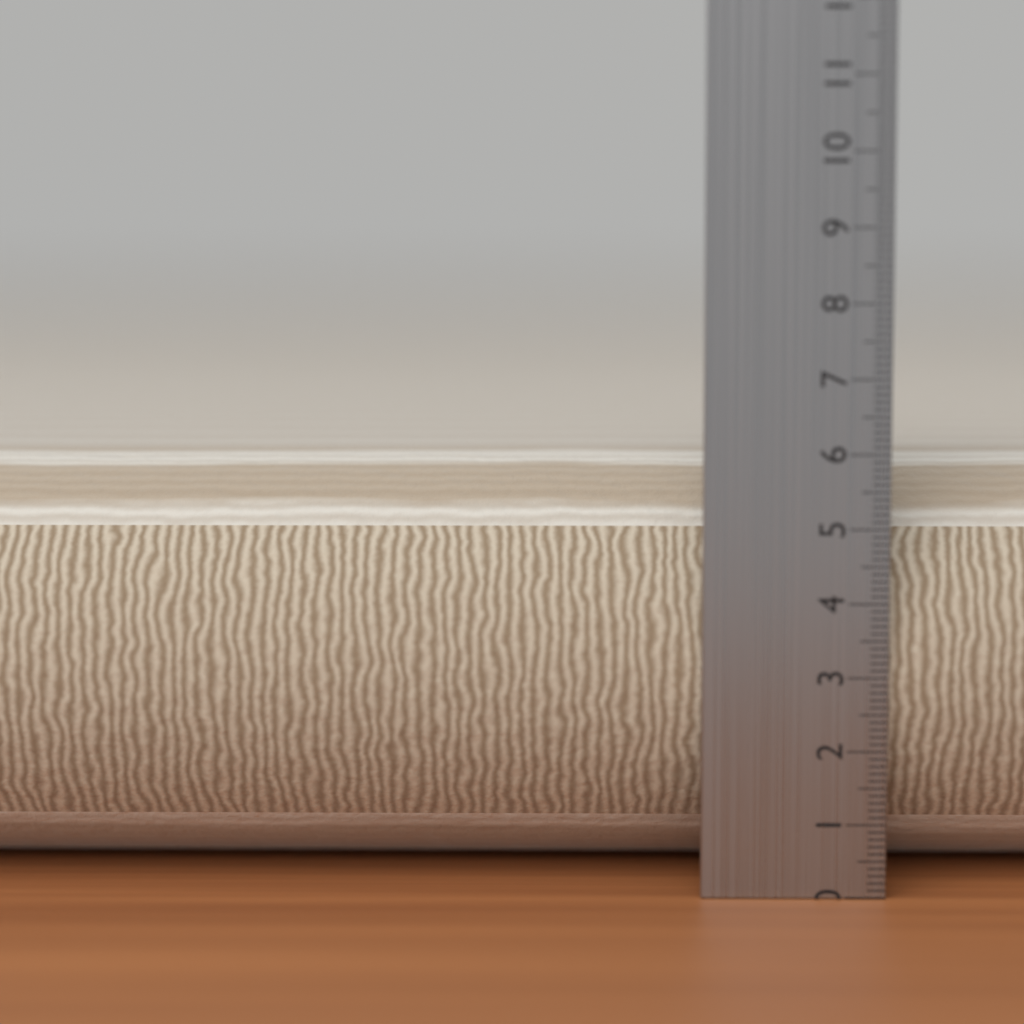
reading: 5.9 cm
